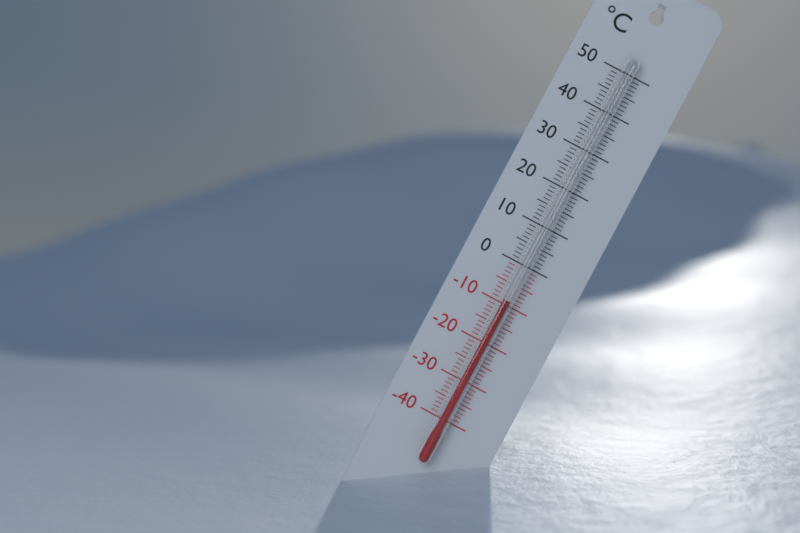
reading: -9 °C
